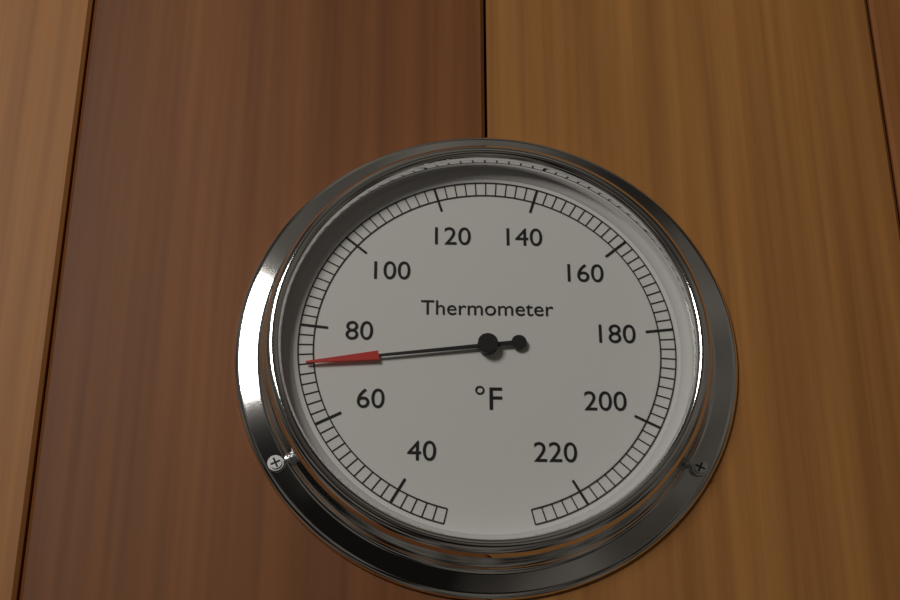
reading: 72 °F
